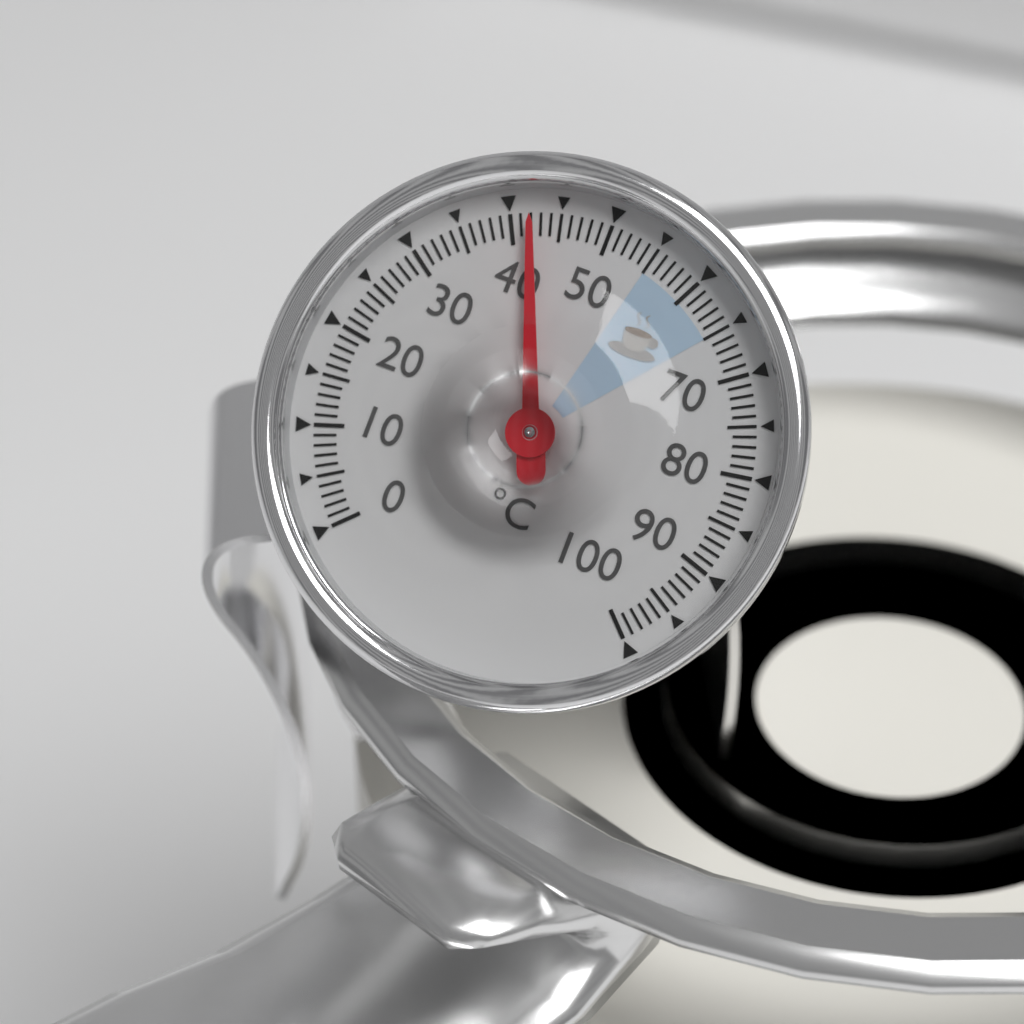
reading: 42 °C
